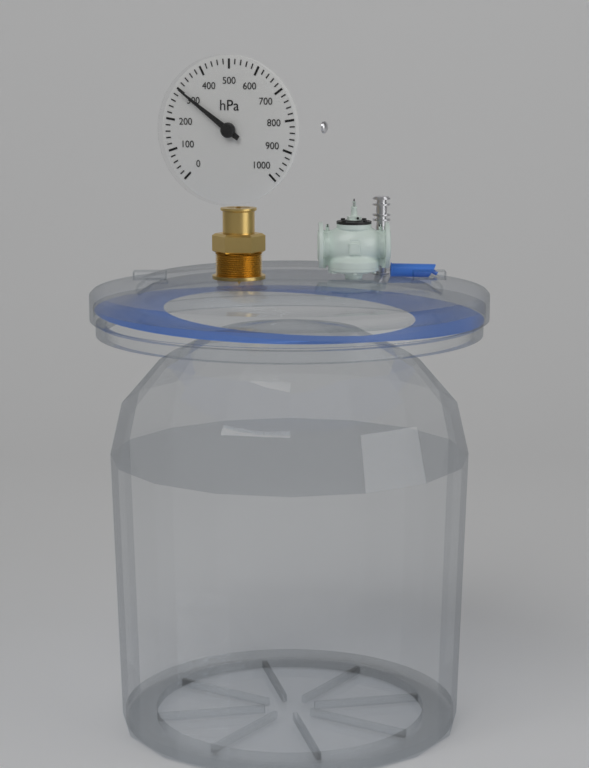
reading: 300 hPa
